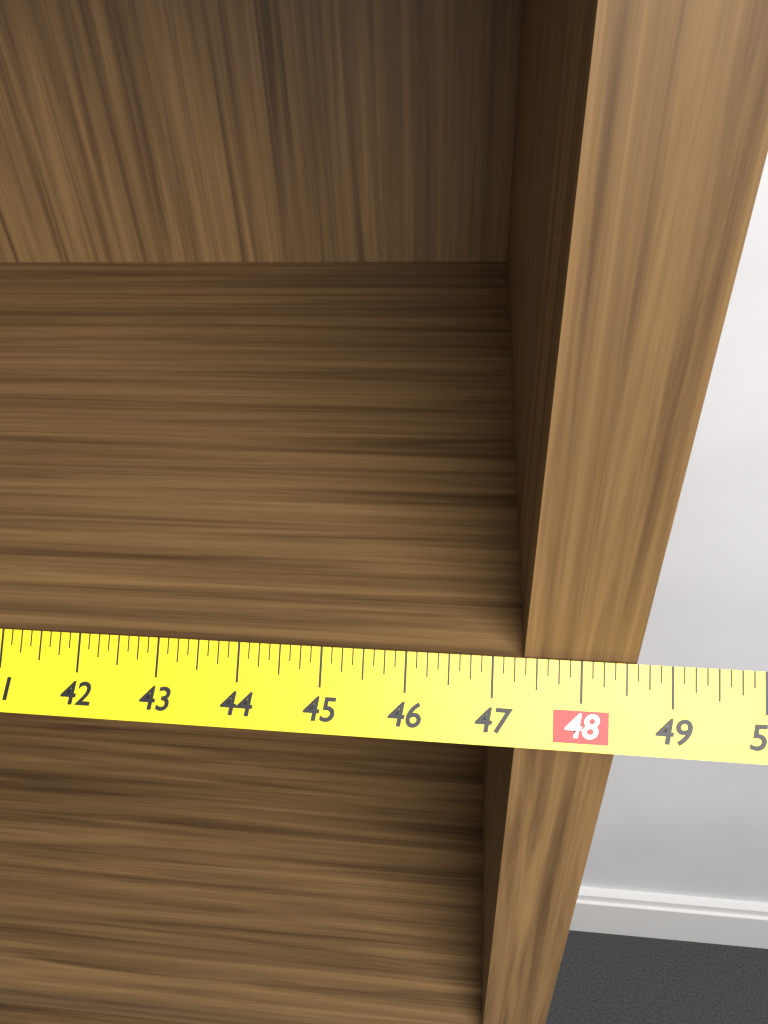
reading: 48.625 in
